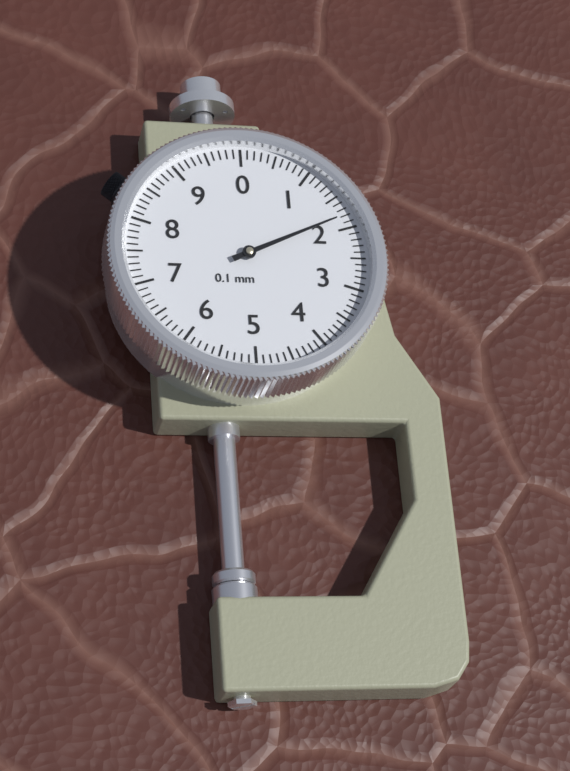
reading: 1.8 mm
